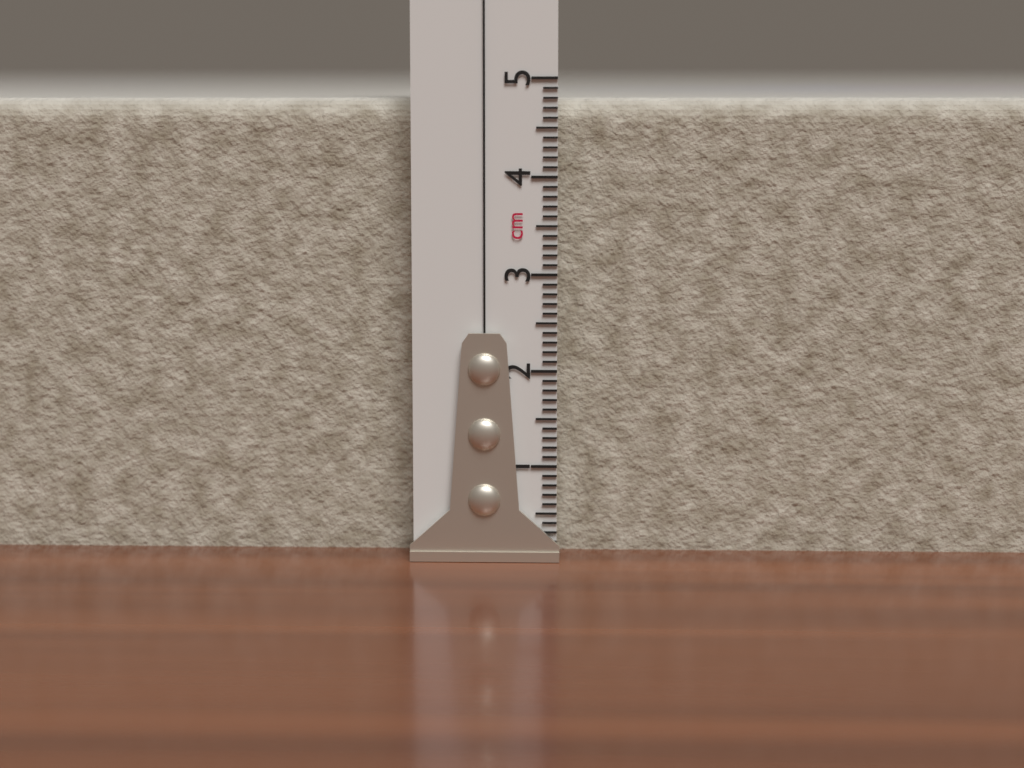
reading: 4.8 cm
